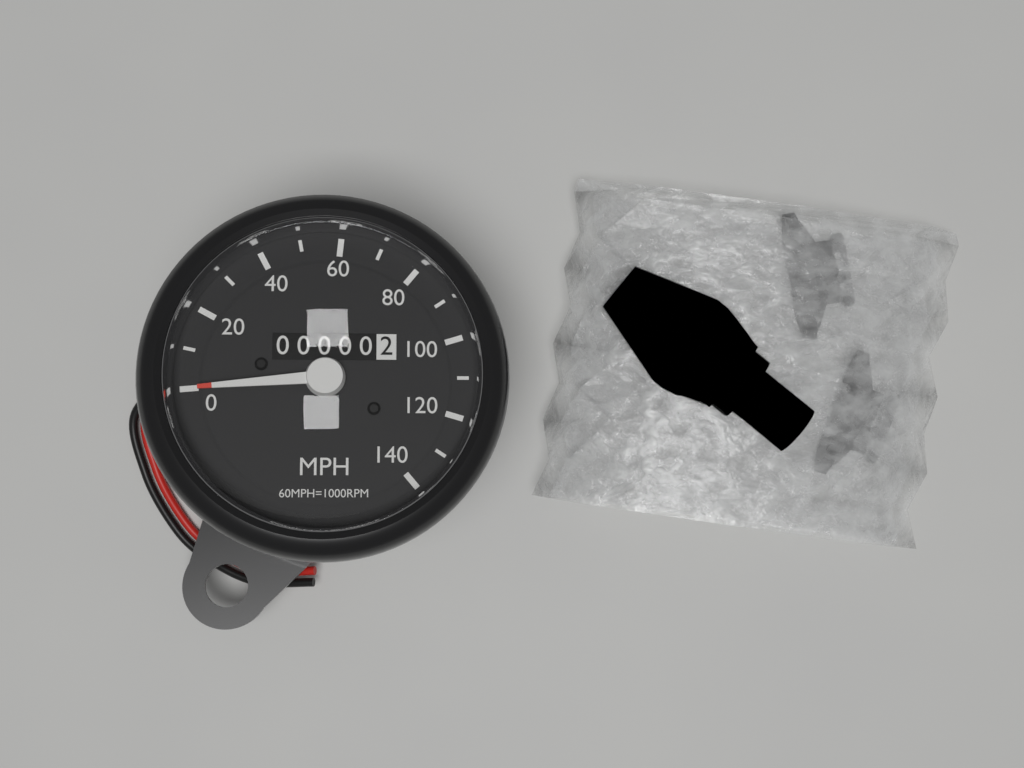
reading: 0 mph
